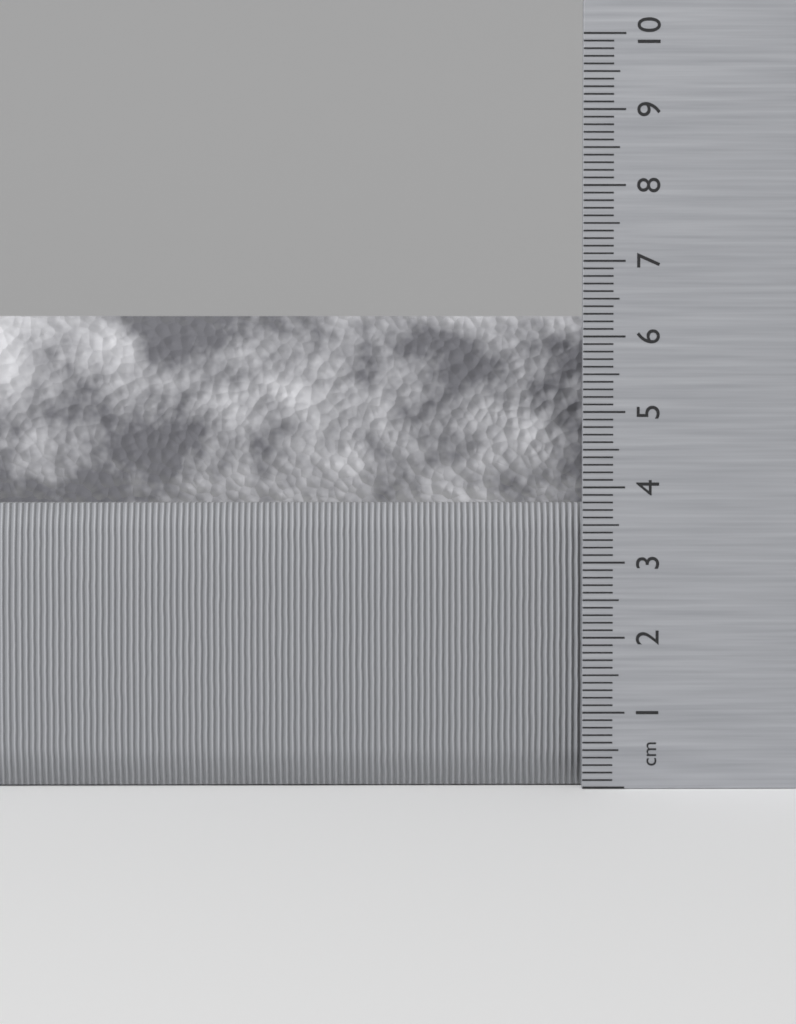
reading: 6.3 cm
